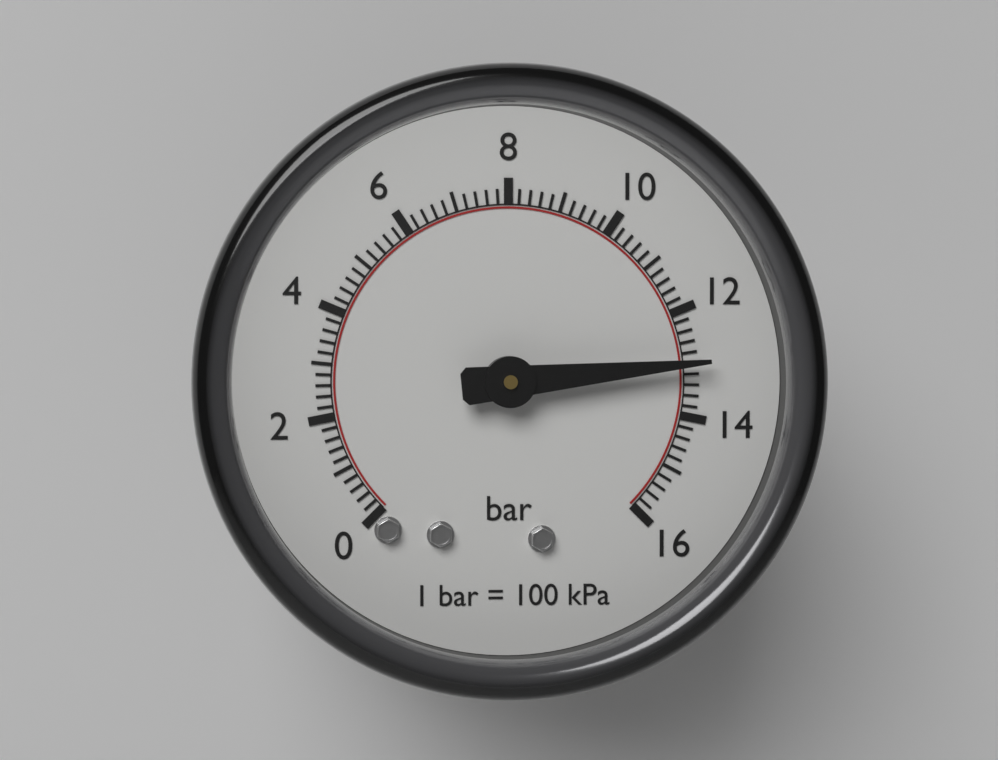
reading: 13.0 bar
